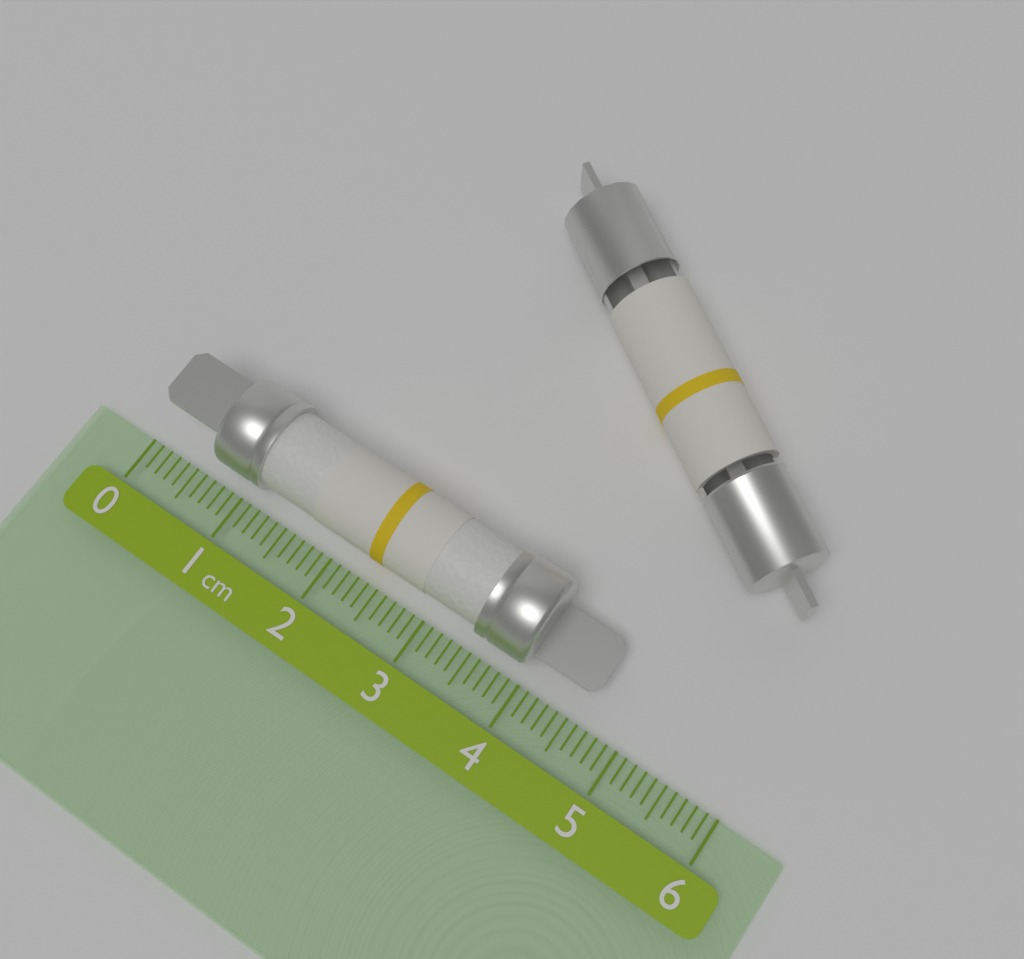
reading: 4.6 cm
